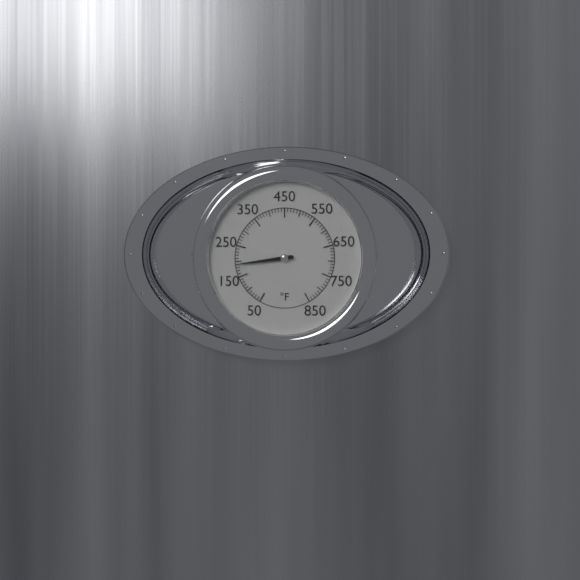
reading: 190 °F
